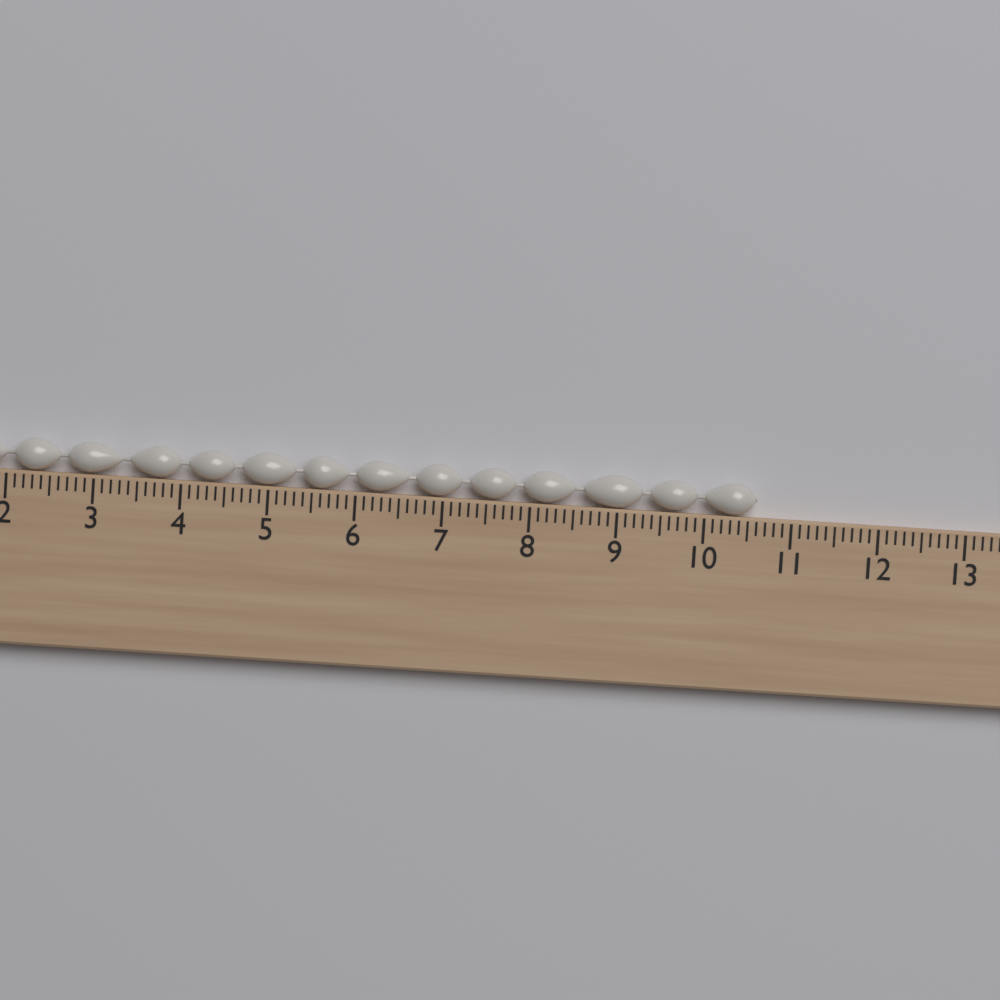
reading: 10.6 cm
